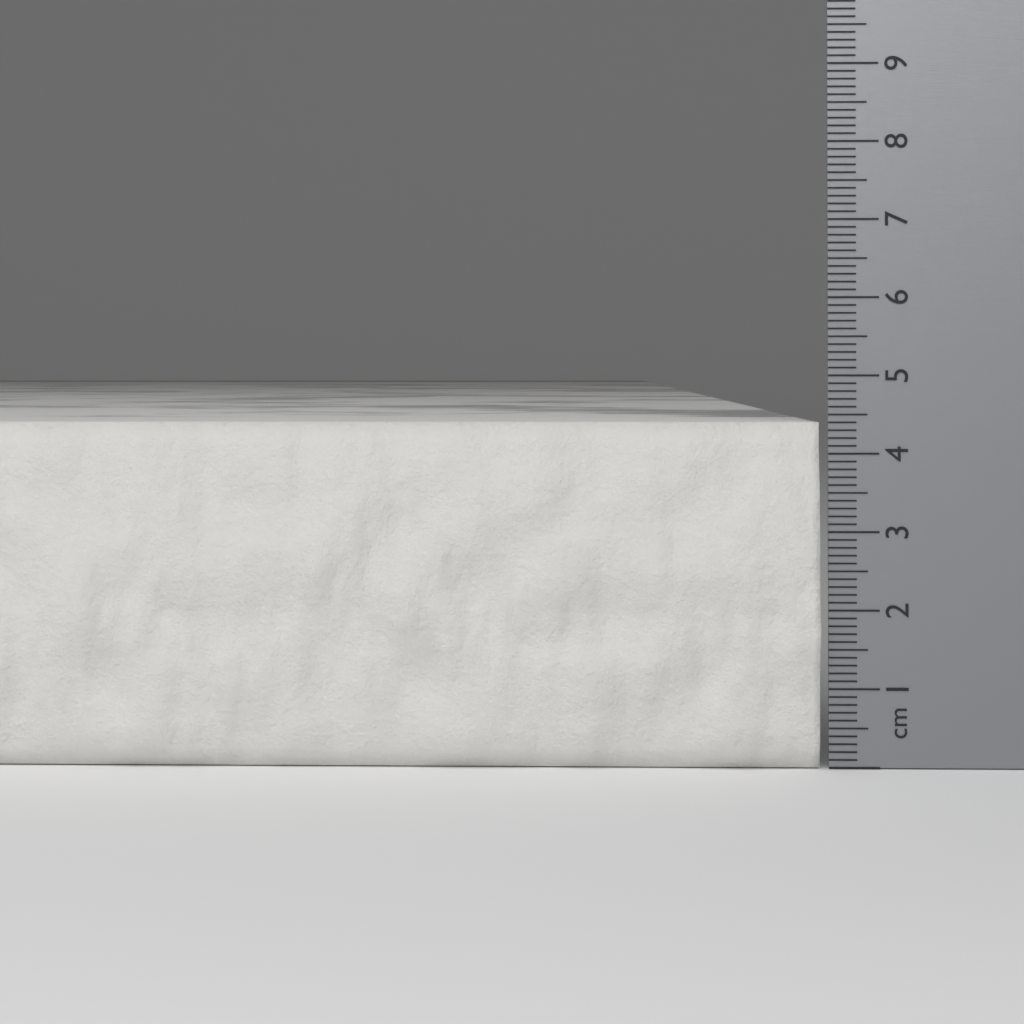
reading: 4.4 cm
